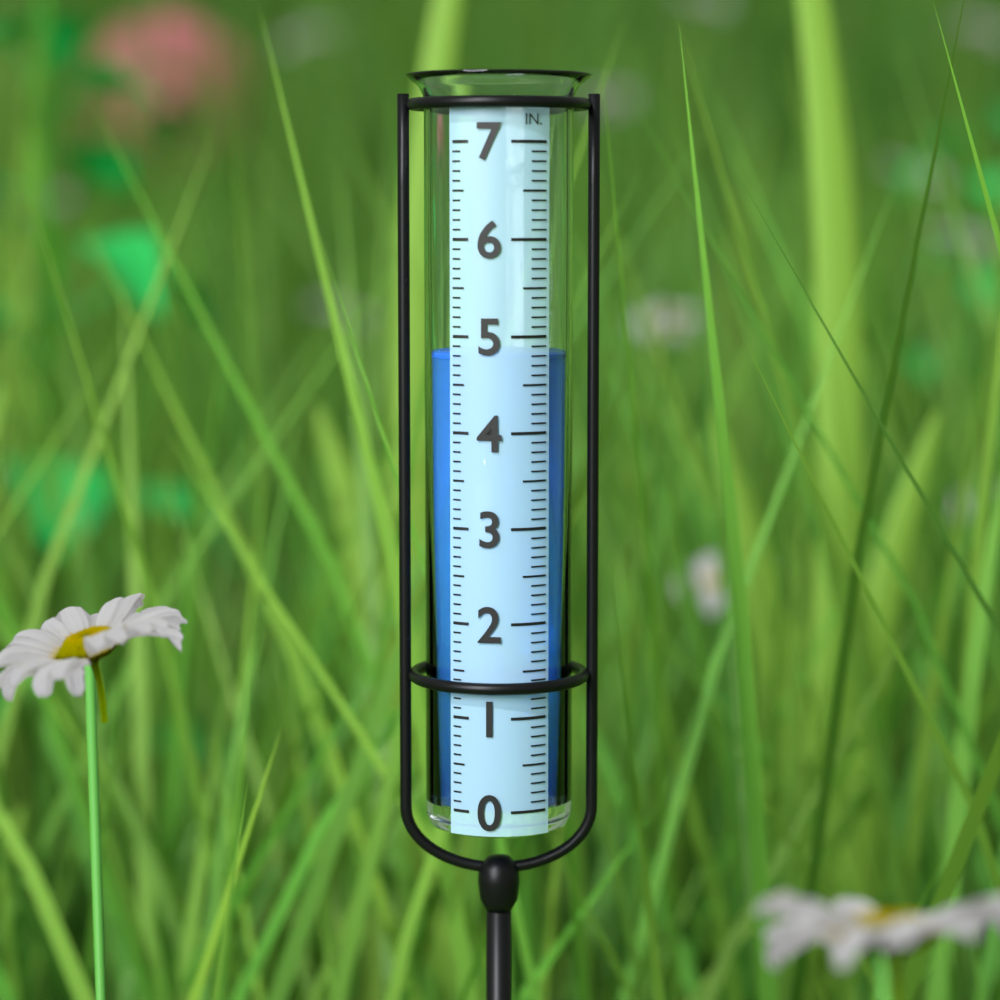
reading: 4.8 in
